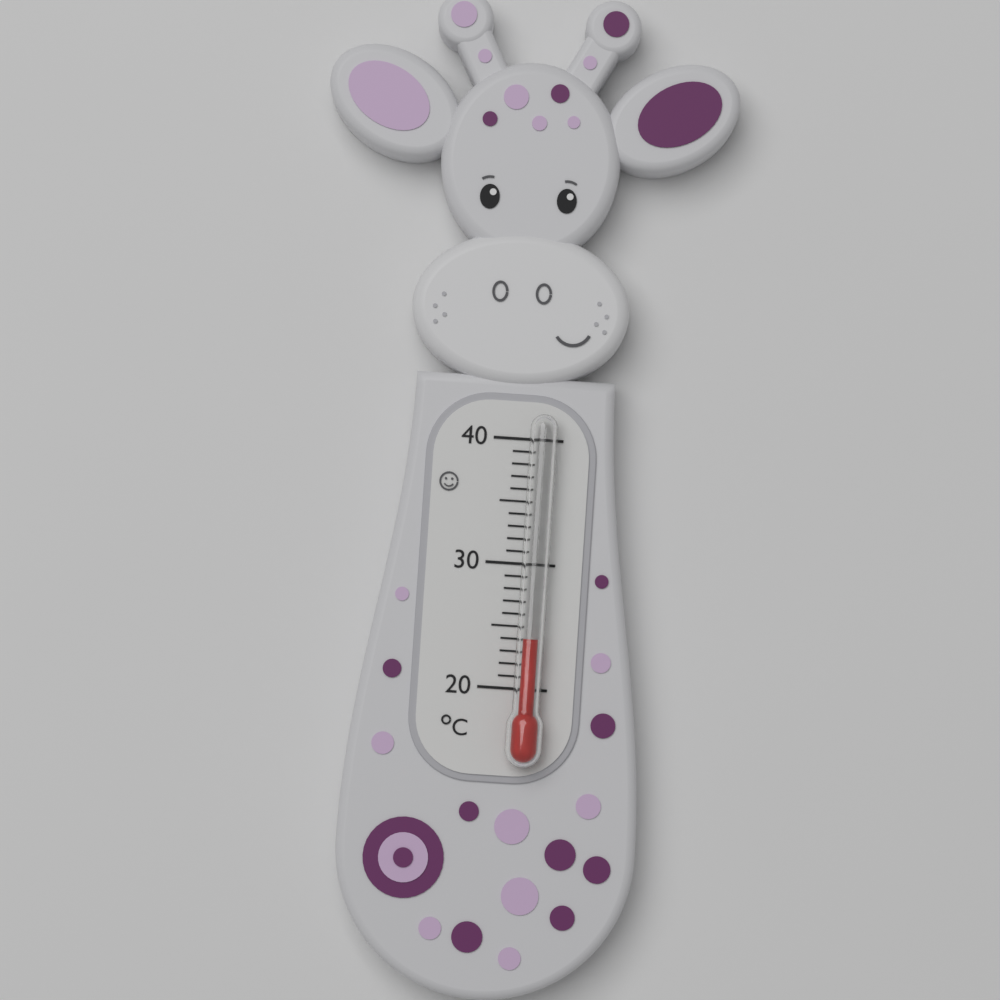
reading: 24 °C
